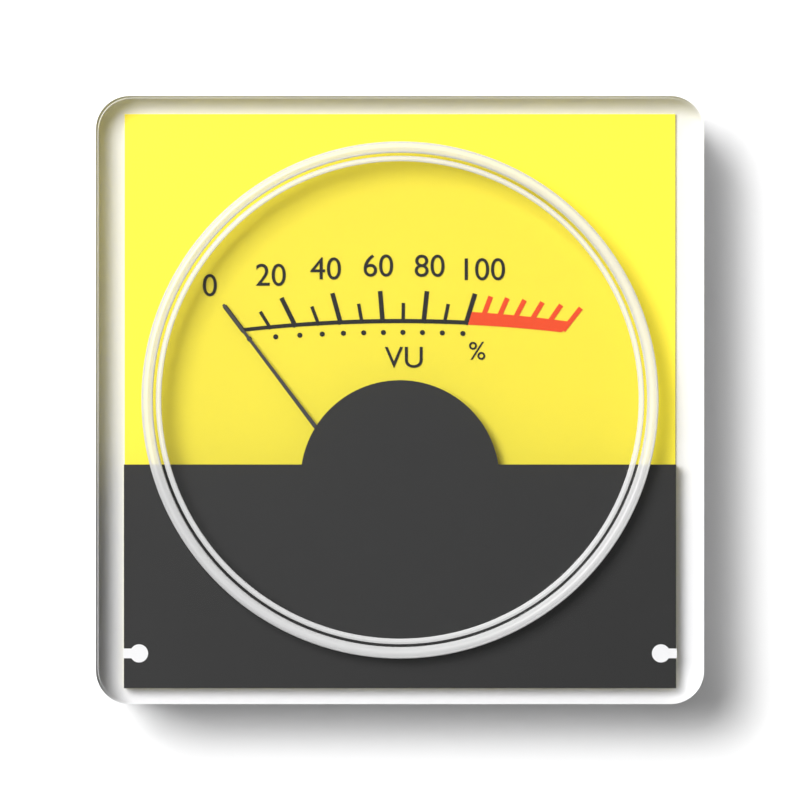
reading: 0 %
